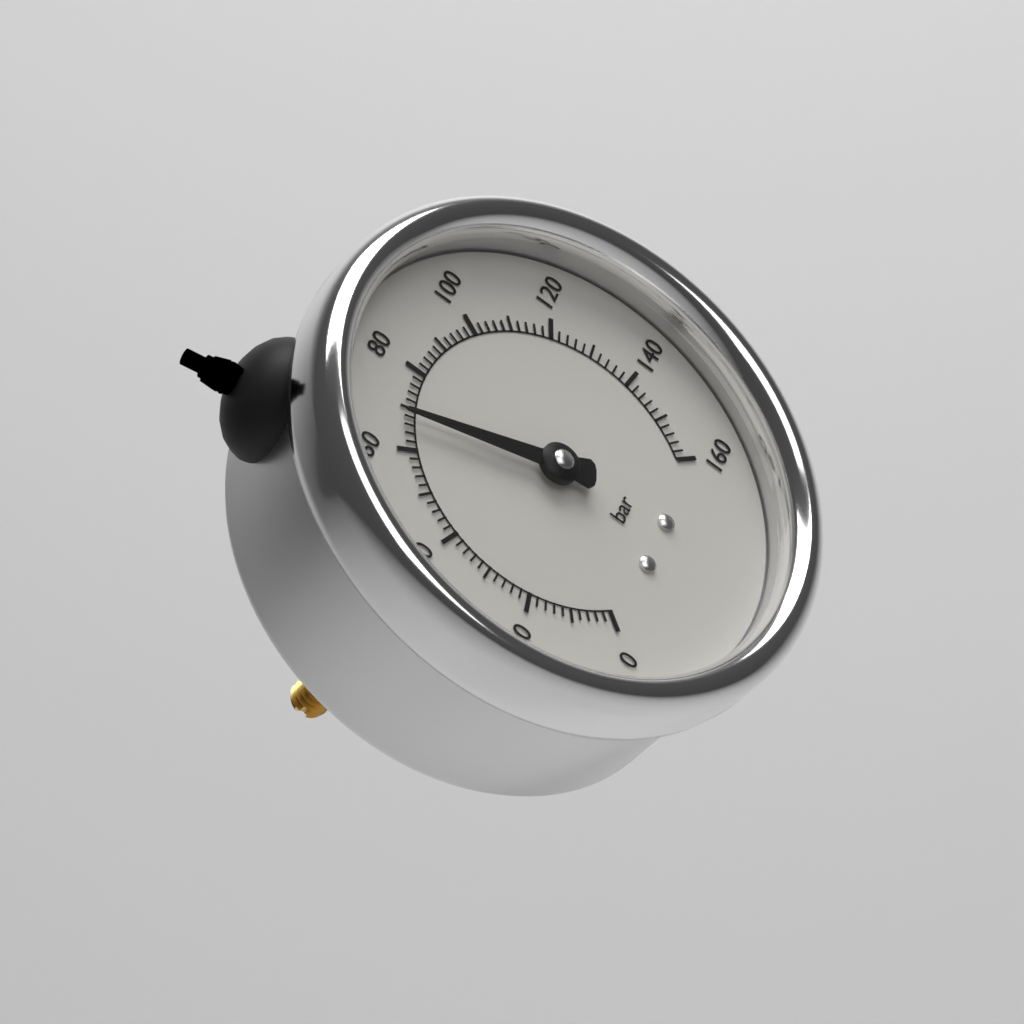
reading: 68 bar
